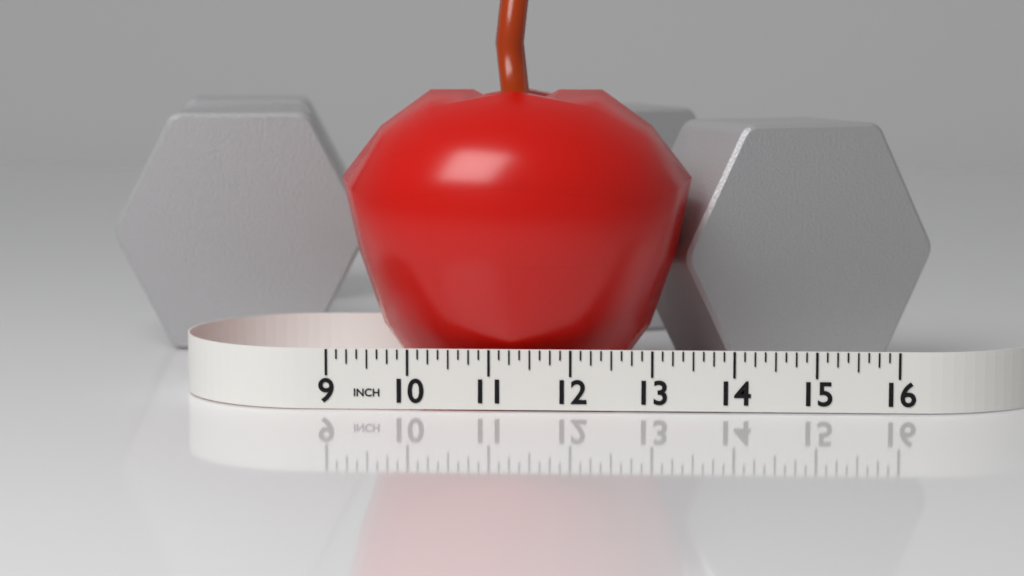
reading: 13.500 in
